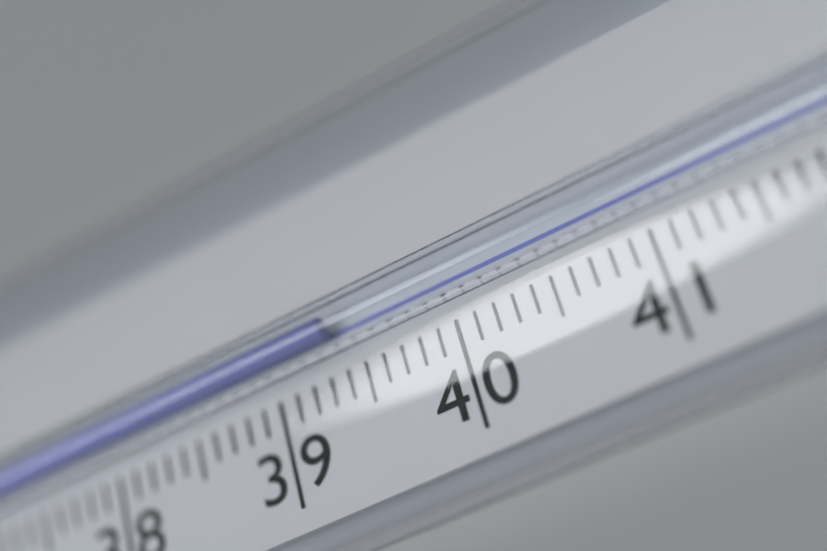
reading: 39.4 °C
